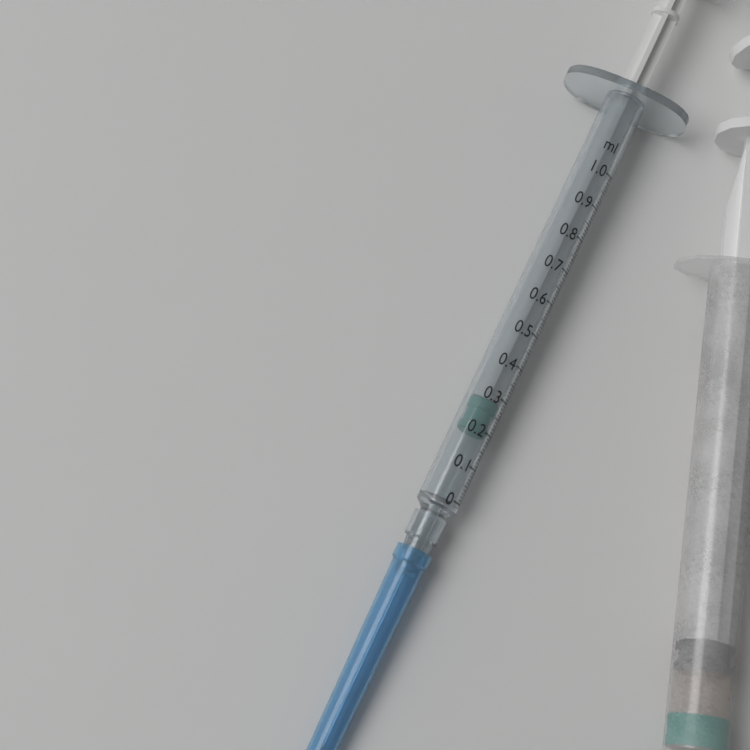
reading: 0.19 ml
